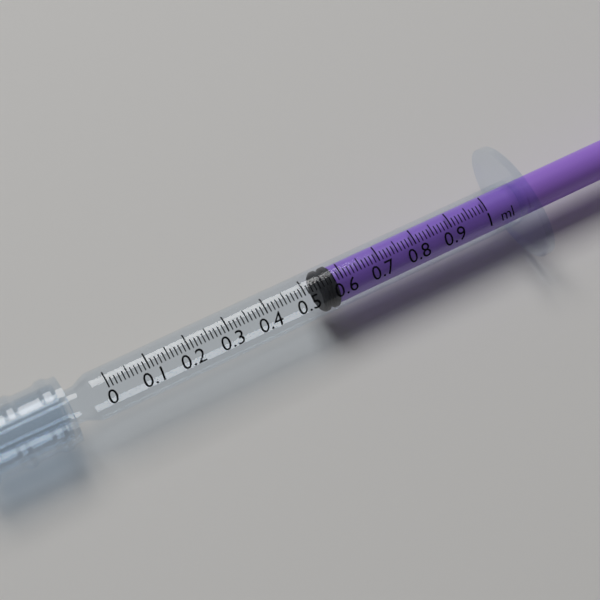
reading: 0.54 ml
